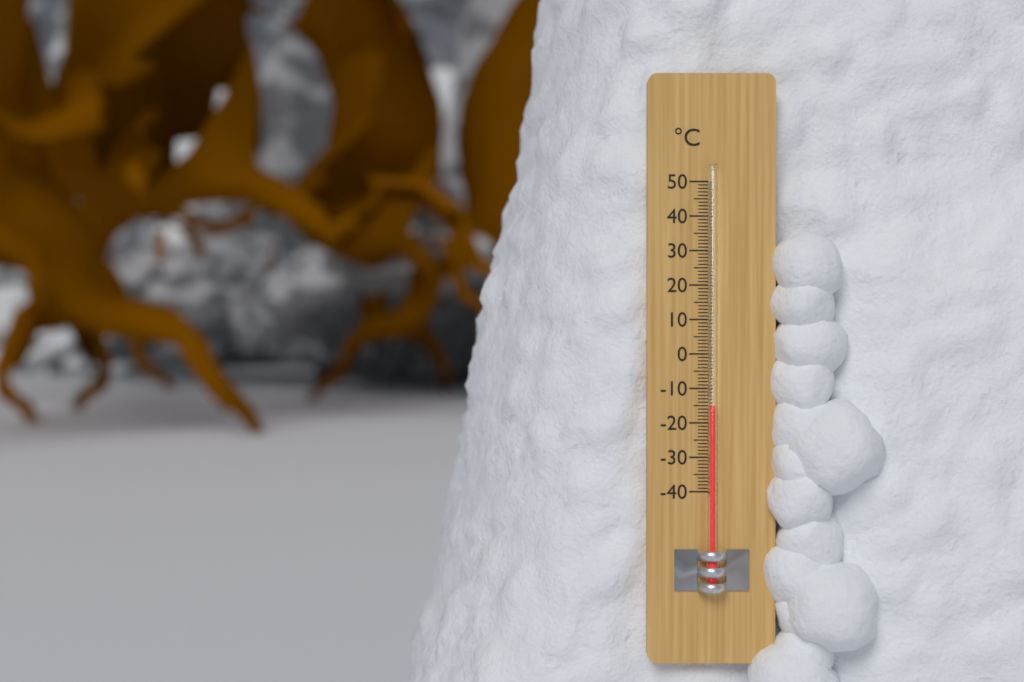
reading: -15 °C
